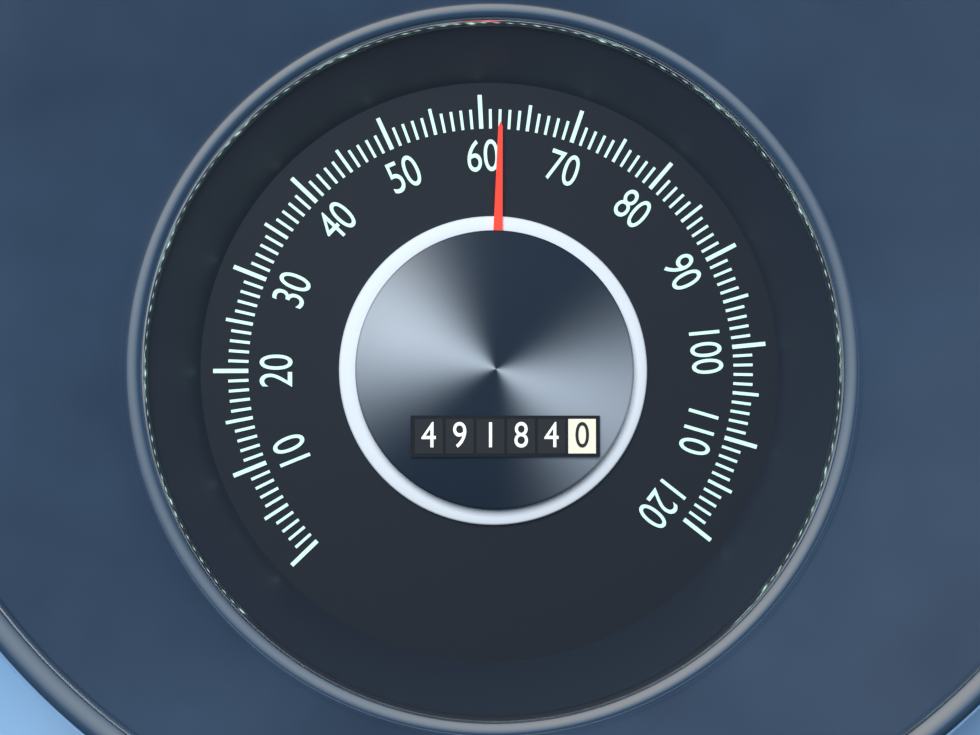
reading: 62 (no unit)
